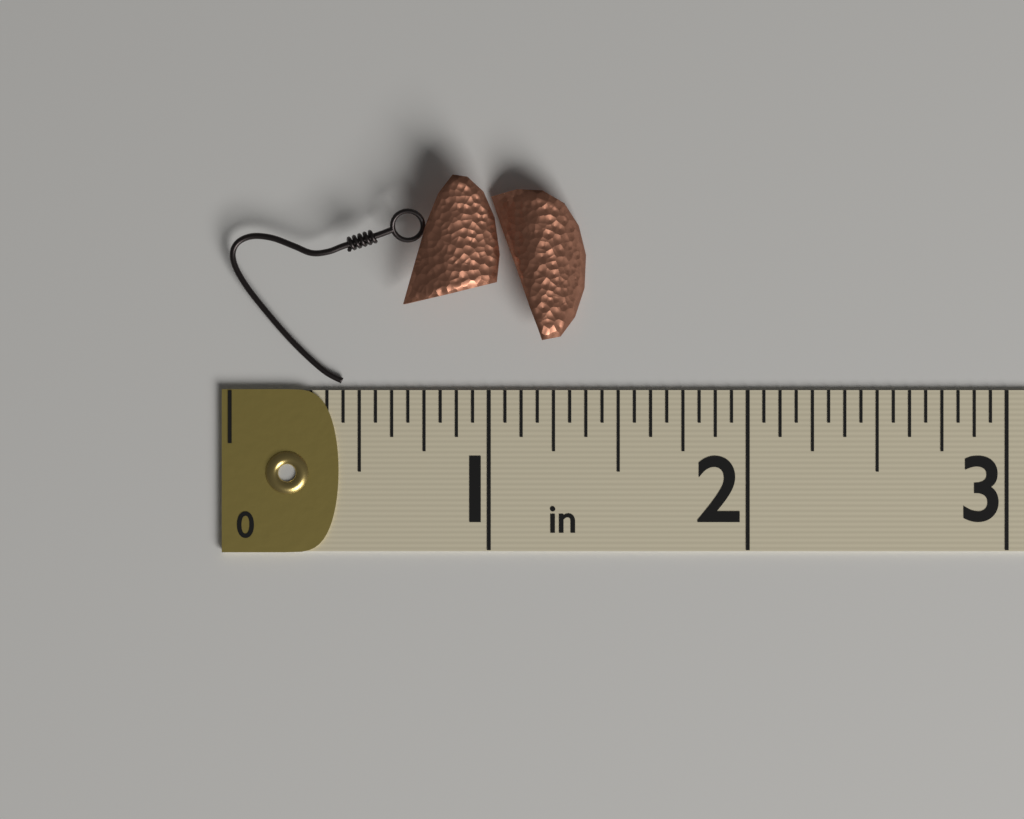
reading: 1.3750 in
